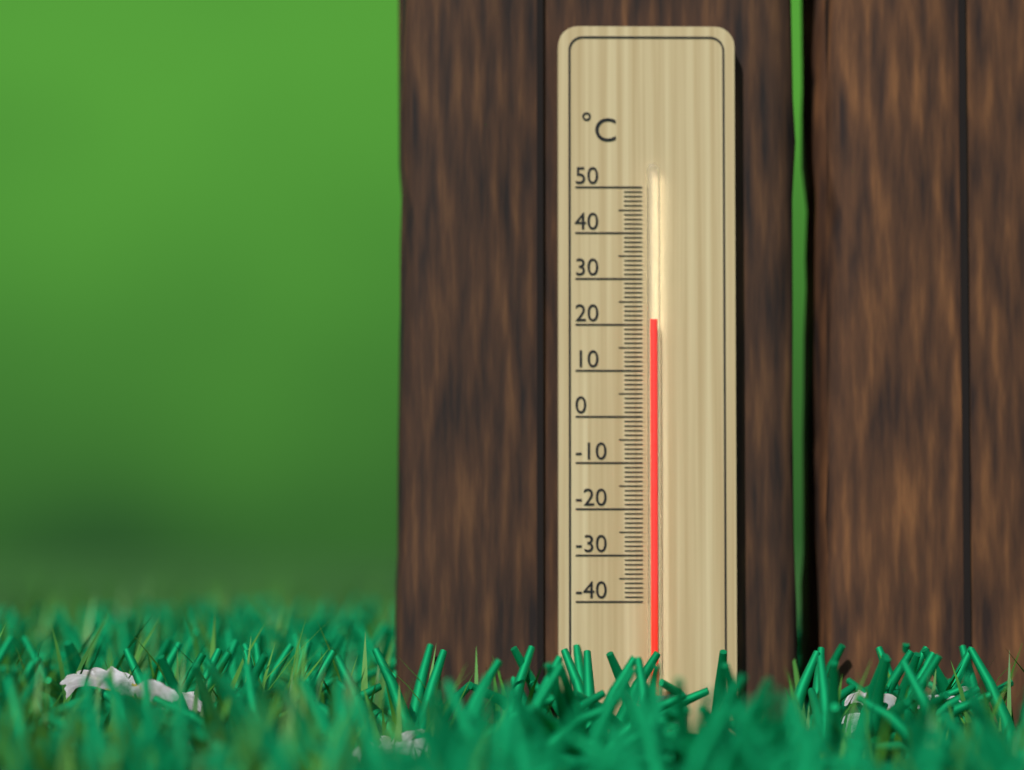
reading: 21 °C
